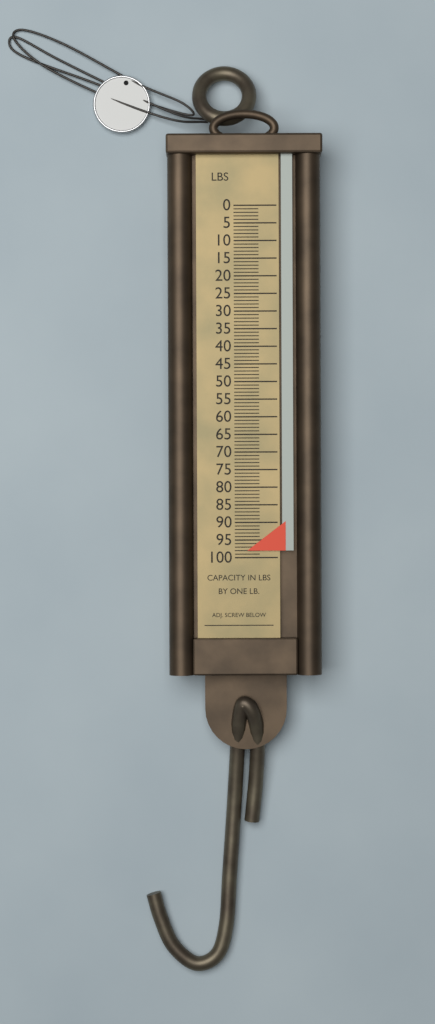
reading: 98 lb
